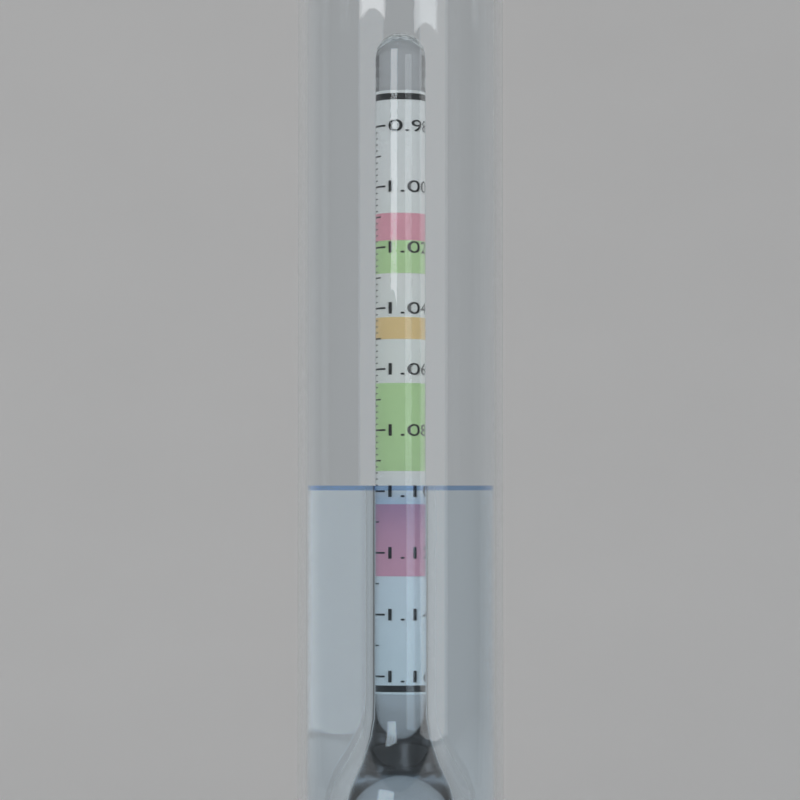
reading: 1.098 (no unit)
